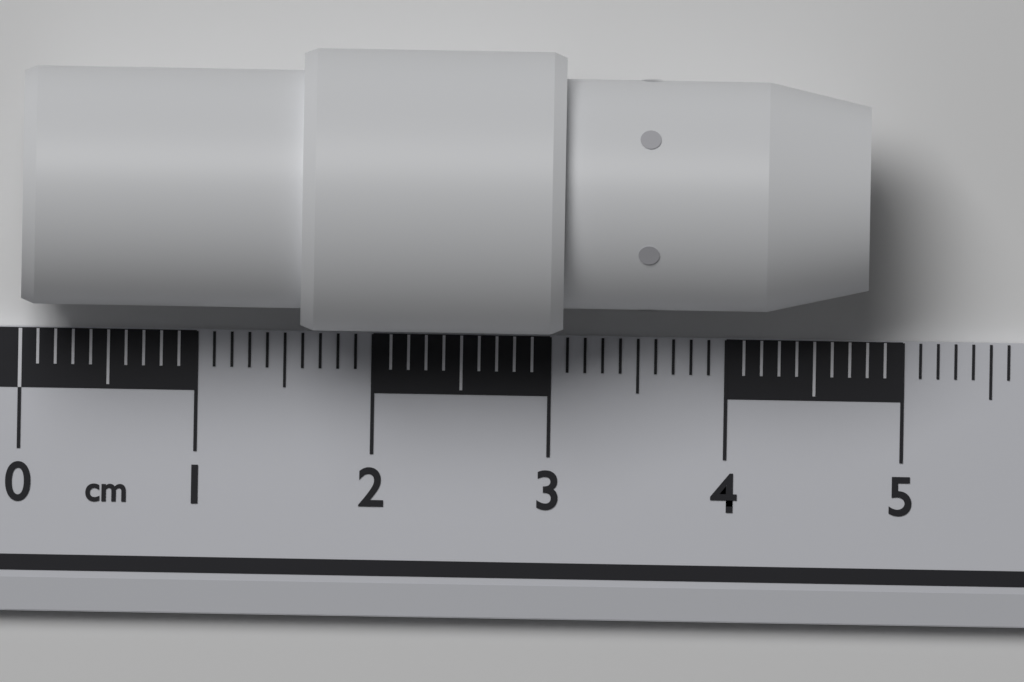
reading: 4.8 cm
